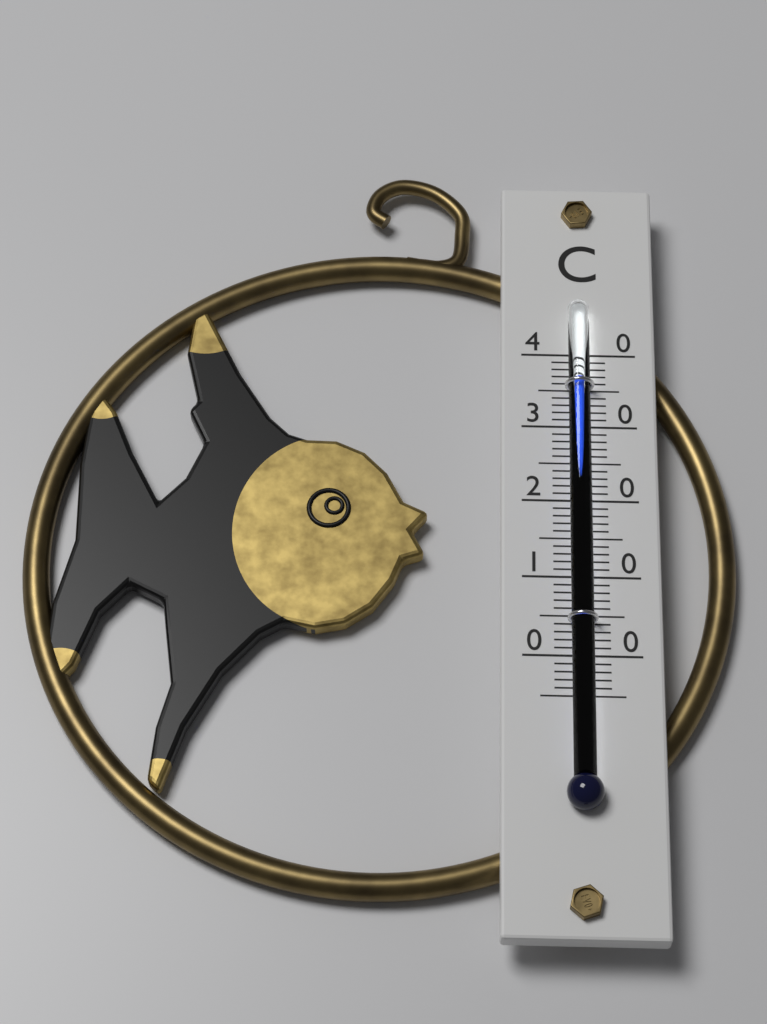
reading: 36 °C
